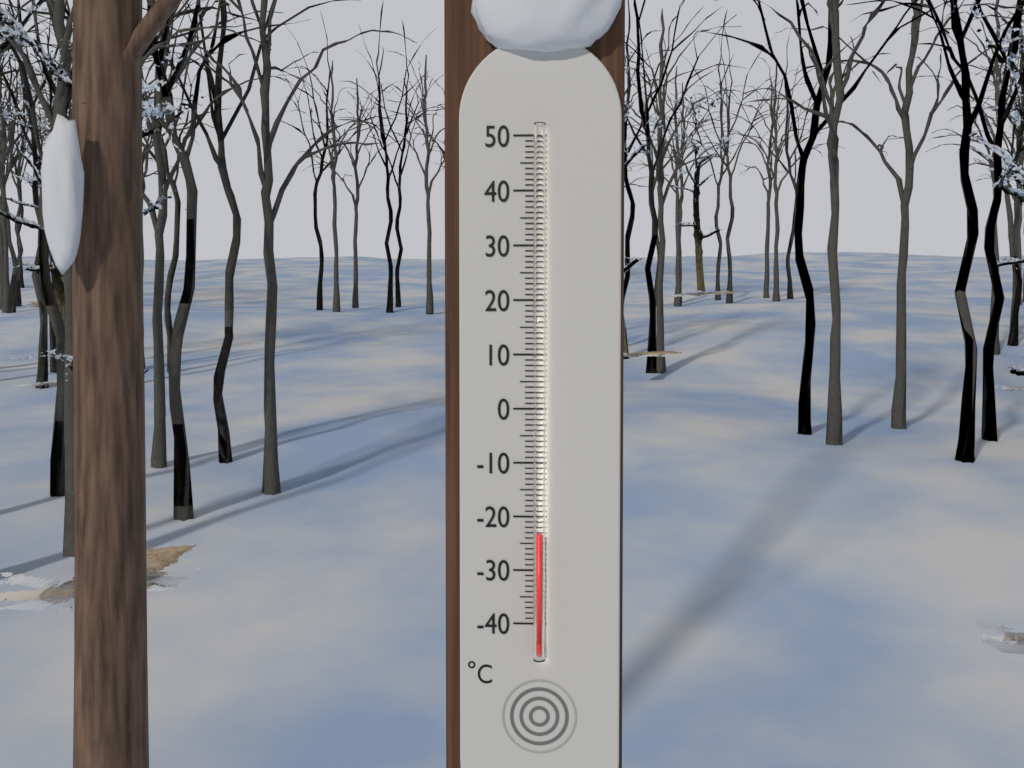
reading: -23 °C
